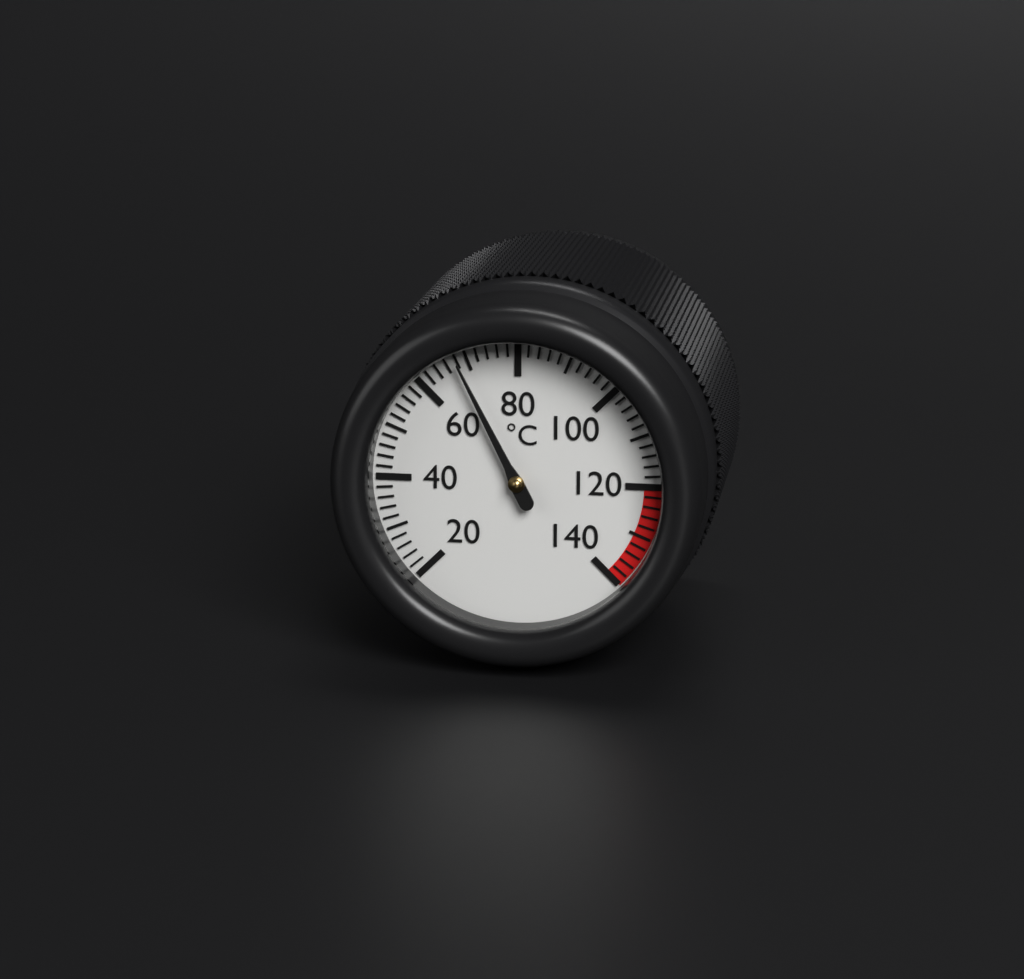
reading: 68 °C
